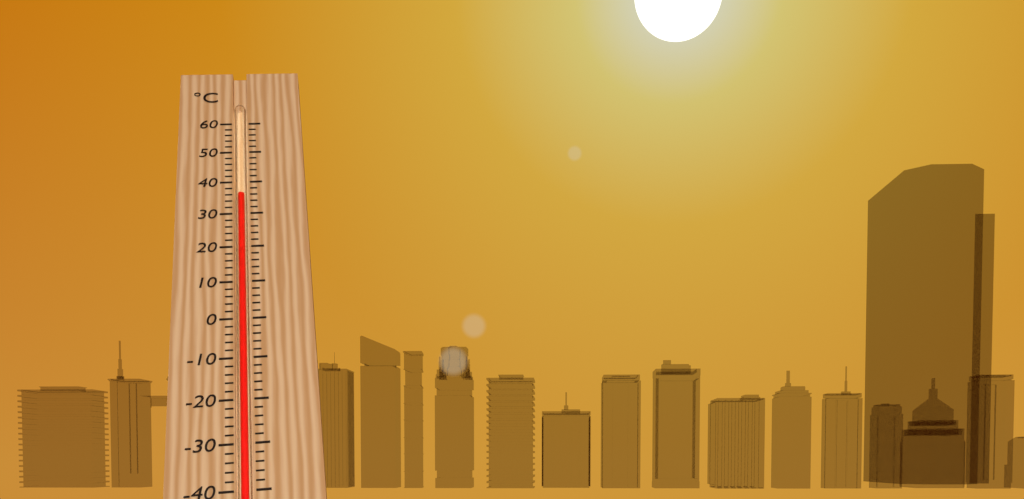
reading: 36 °C
